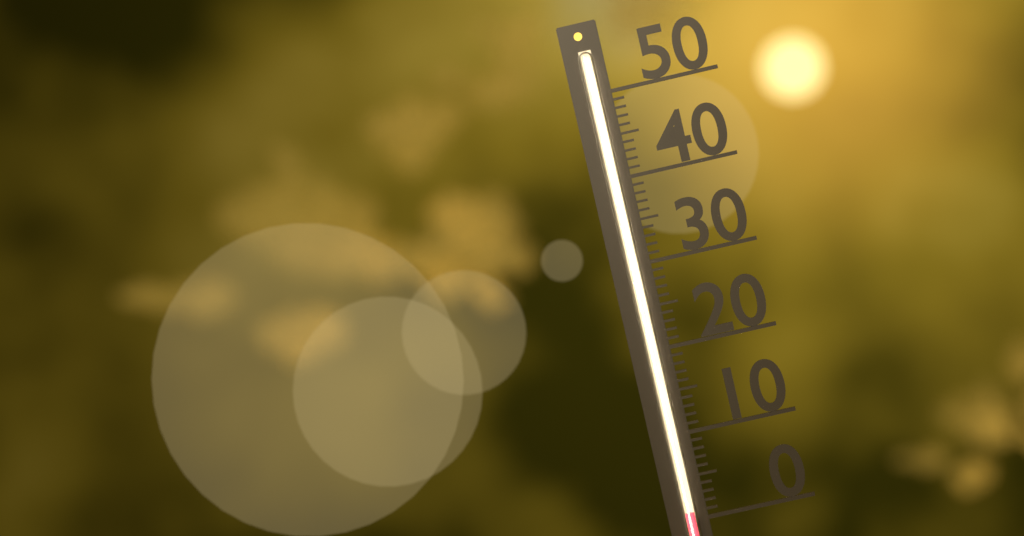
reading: 1 (no unit)
